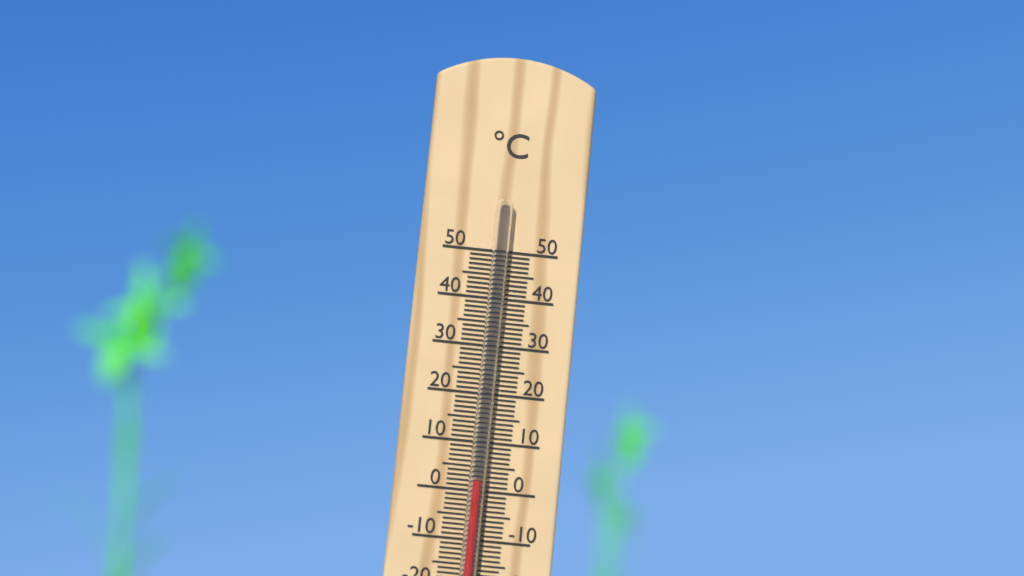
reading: 2 °C
